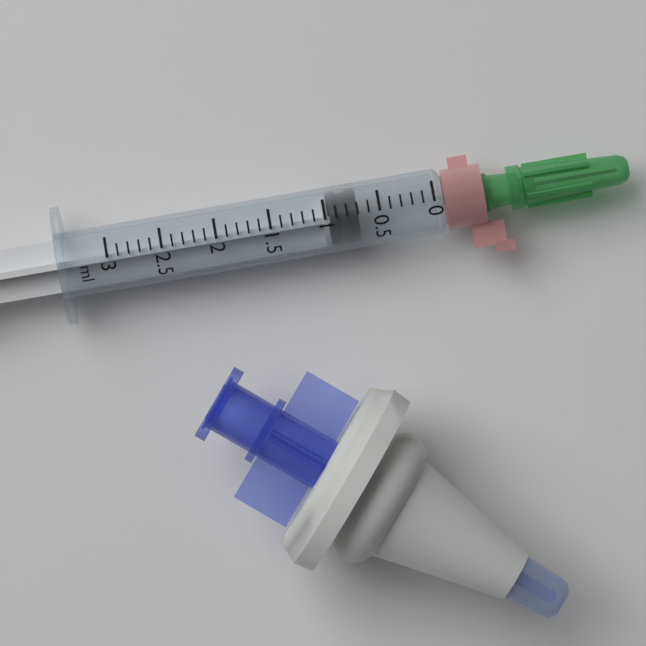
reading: 0.7 ml
